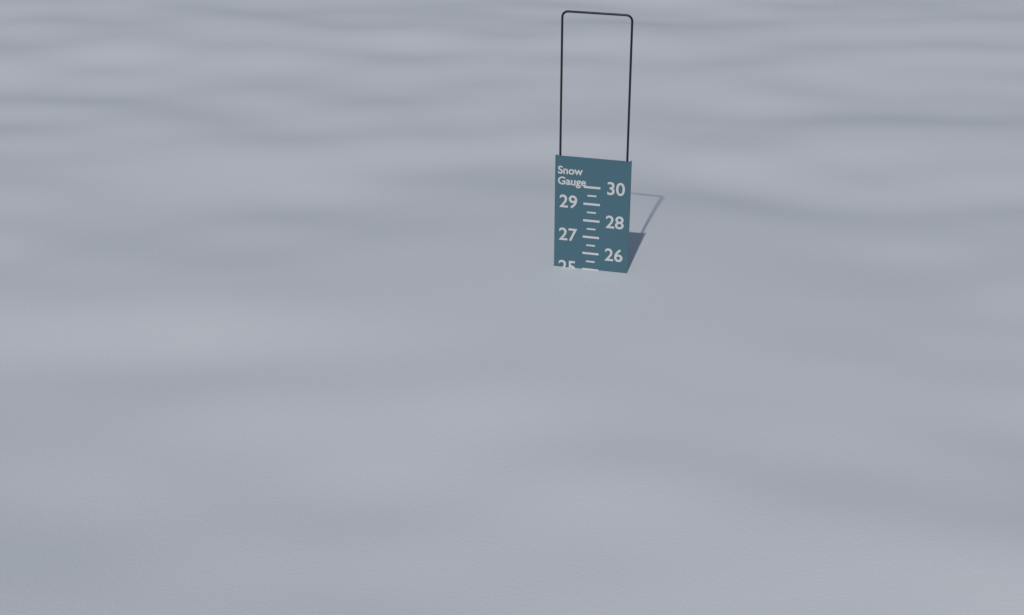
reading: 25.0 (no unit)
